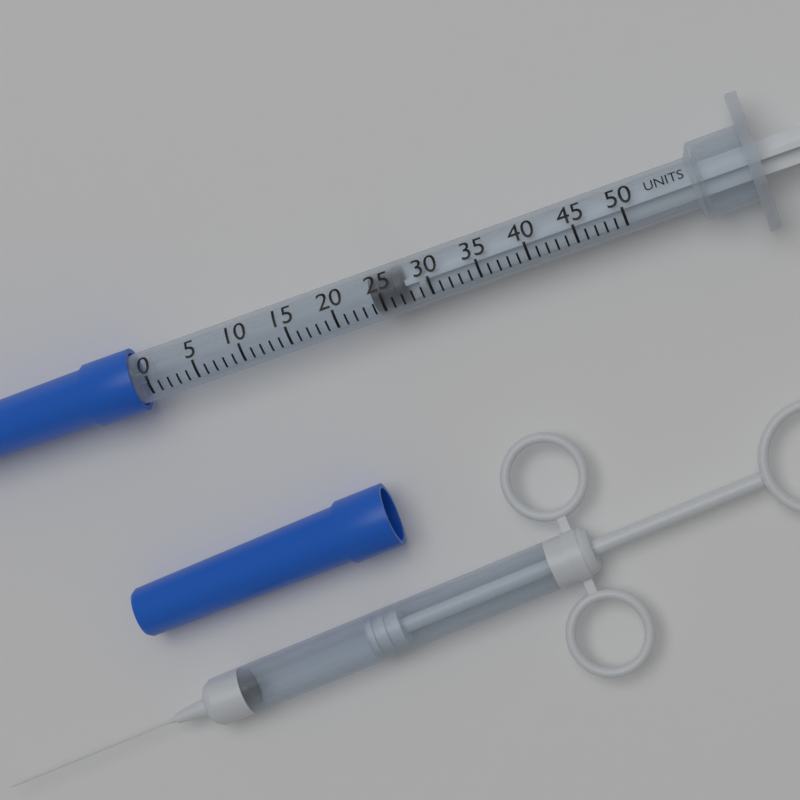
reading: 24 units
